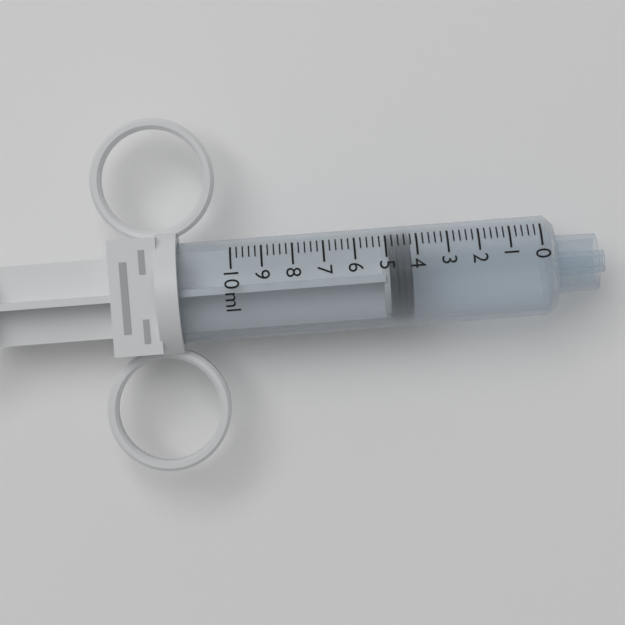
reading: 4.2 ml
